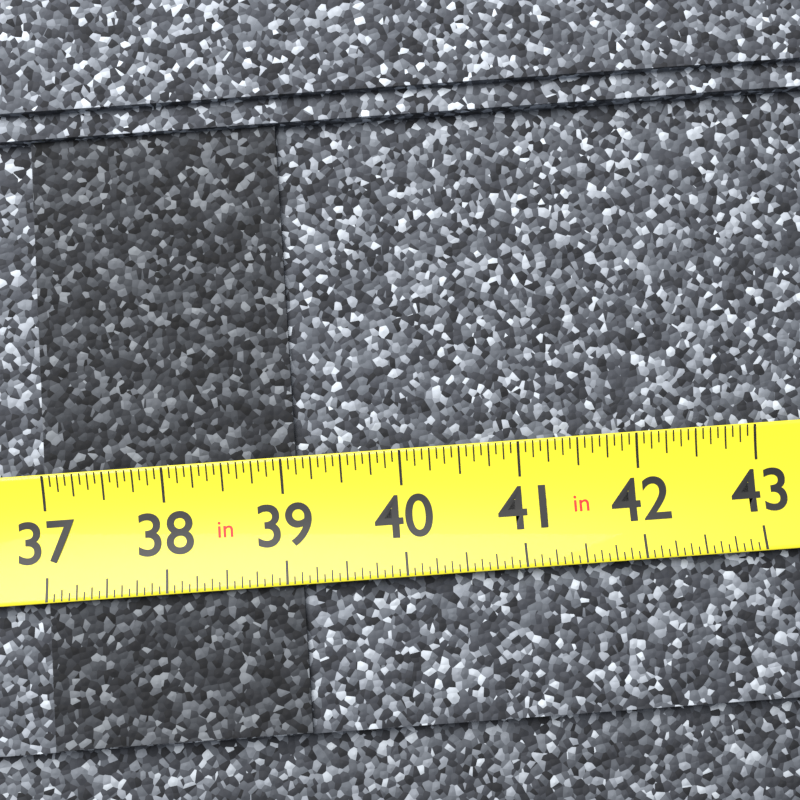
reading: 39.1250 in
